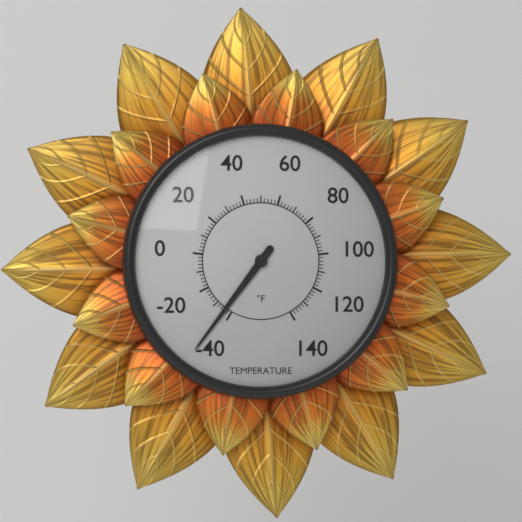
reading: -36 °F
